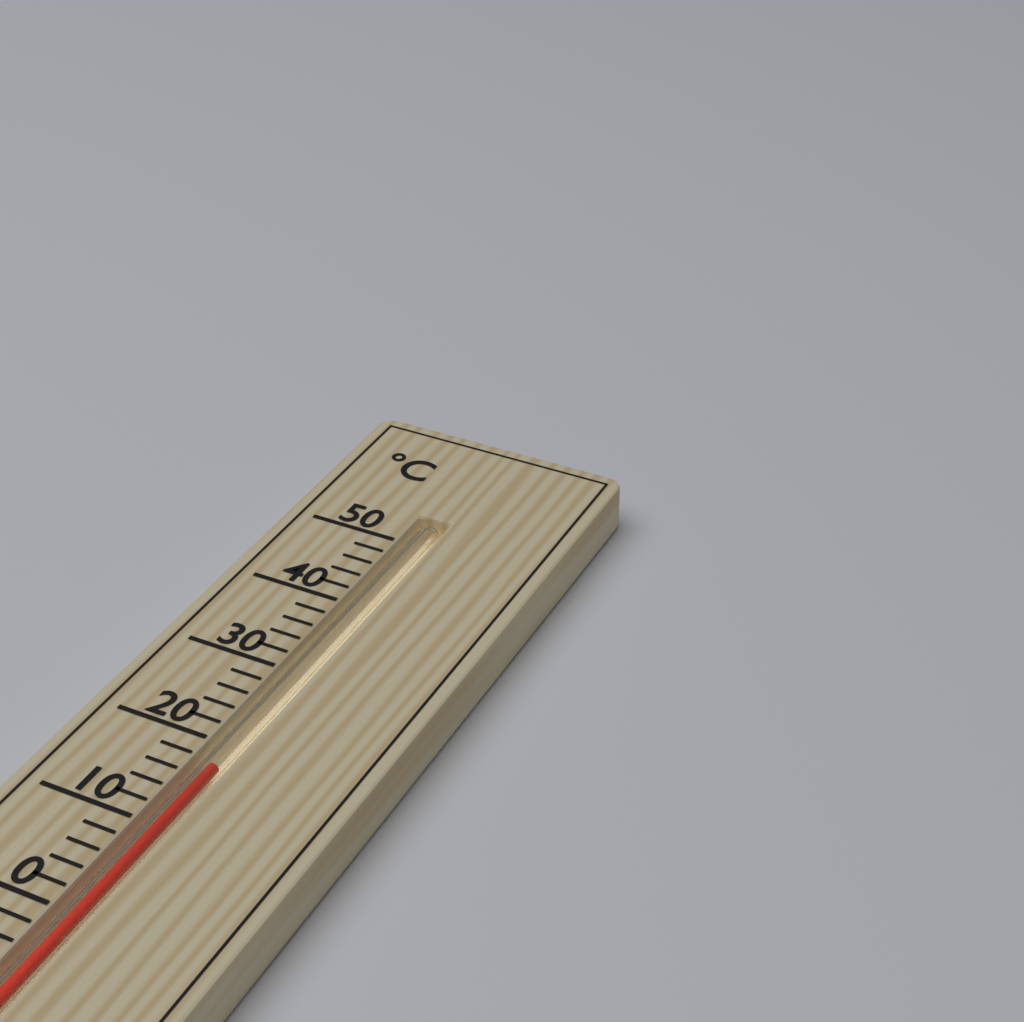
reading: 18 °C
